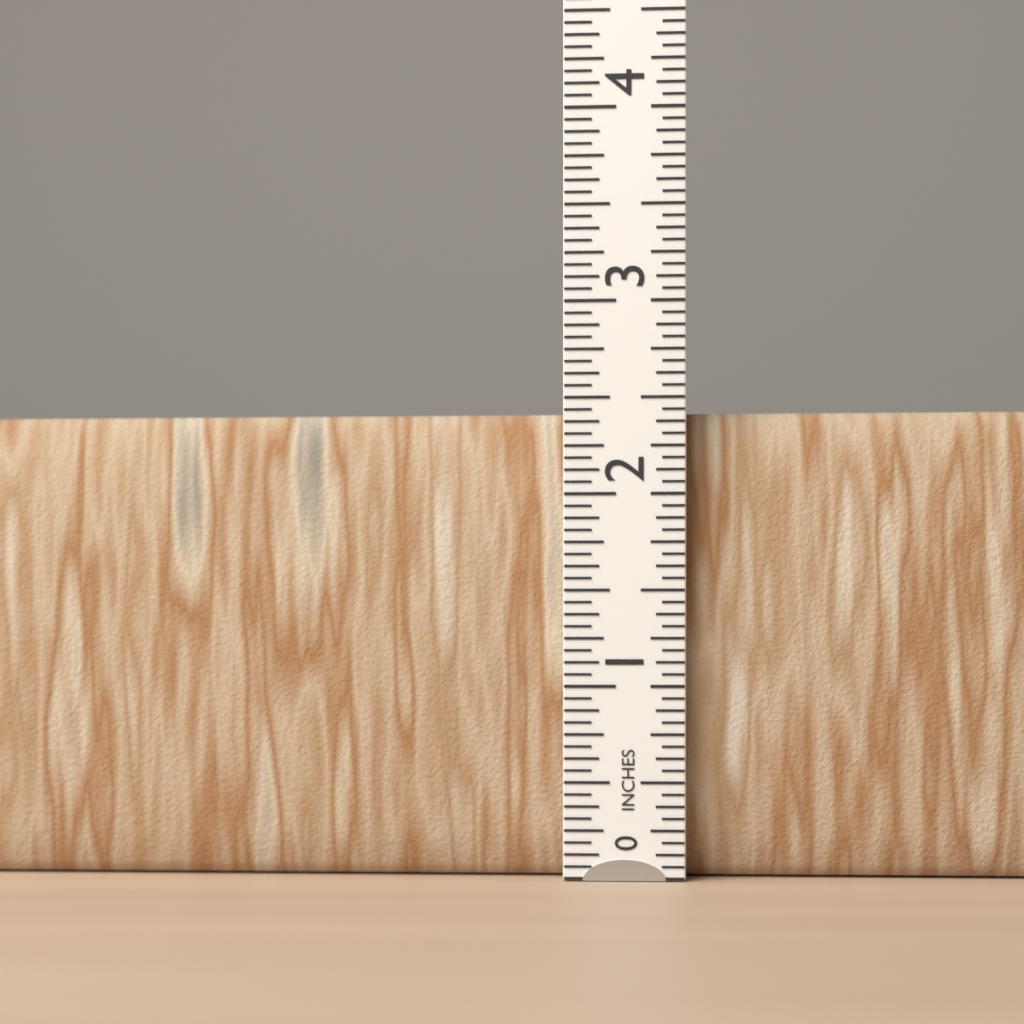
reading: 2.4375 in
